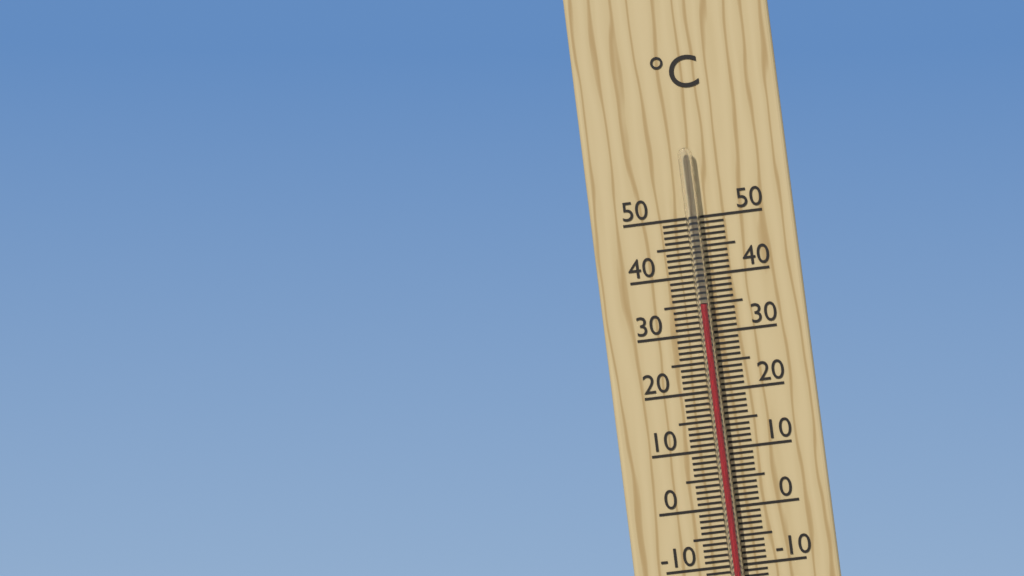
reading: 35 °C
